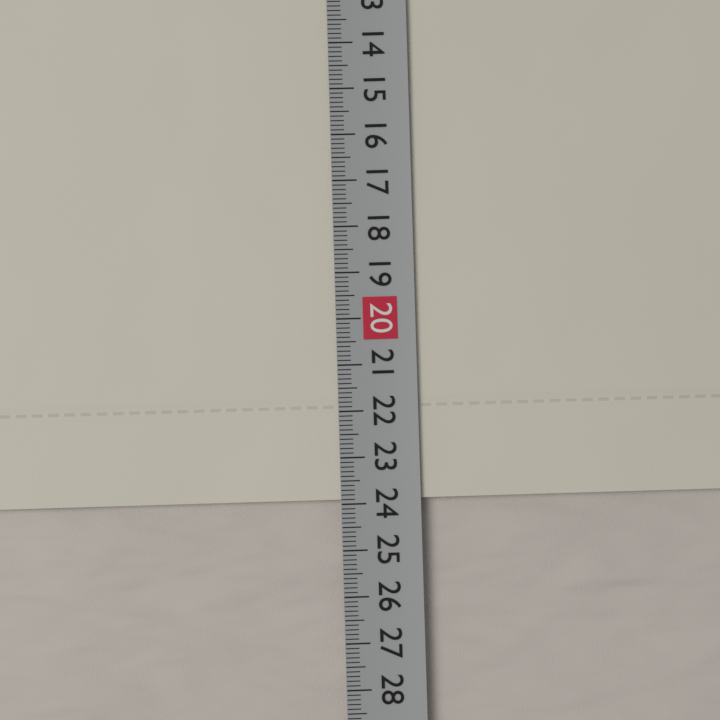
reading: 23.9 cm
